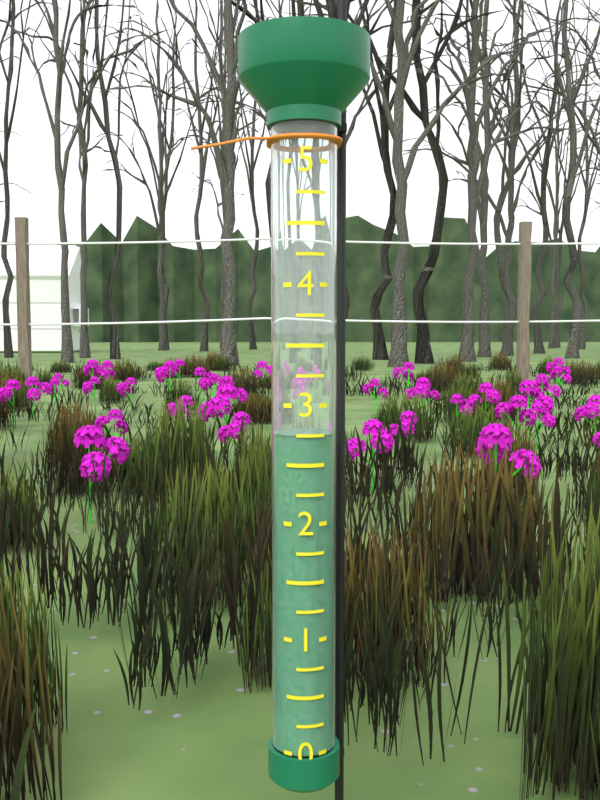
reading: 2.75 (no unit)
